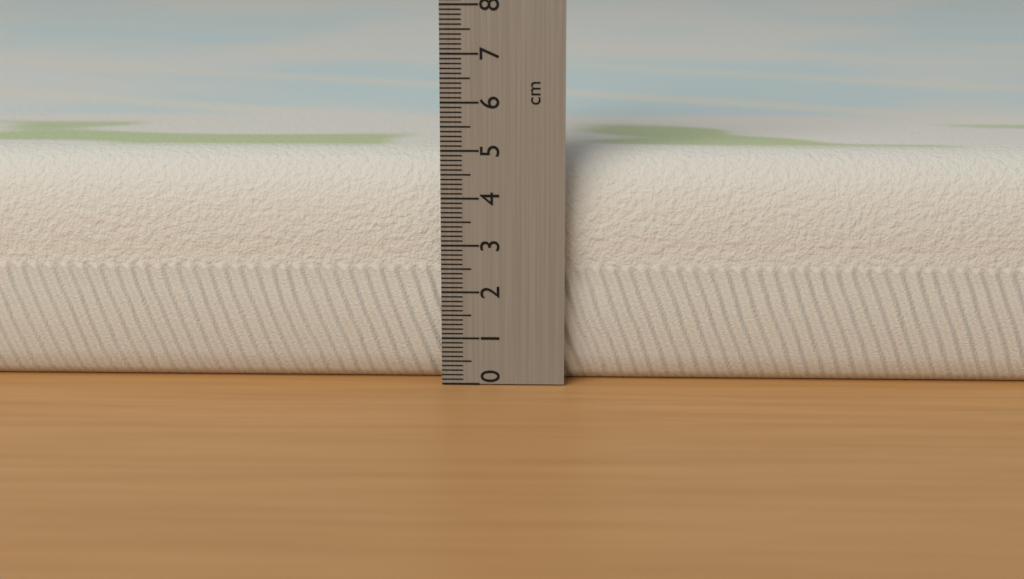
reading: 4.9 cm
